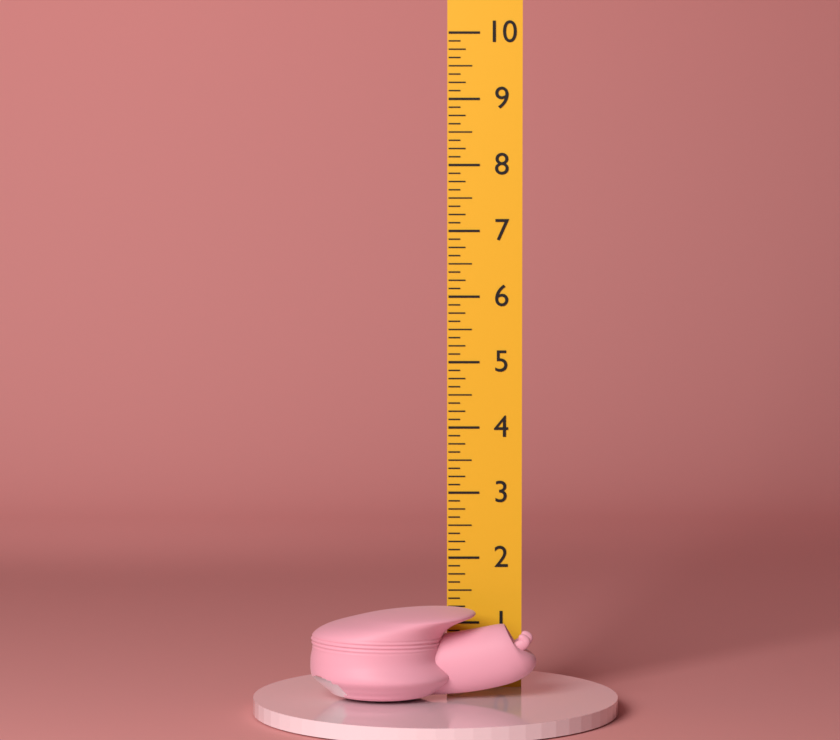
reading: 1.375 in
